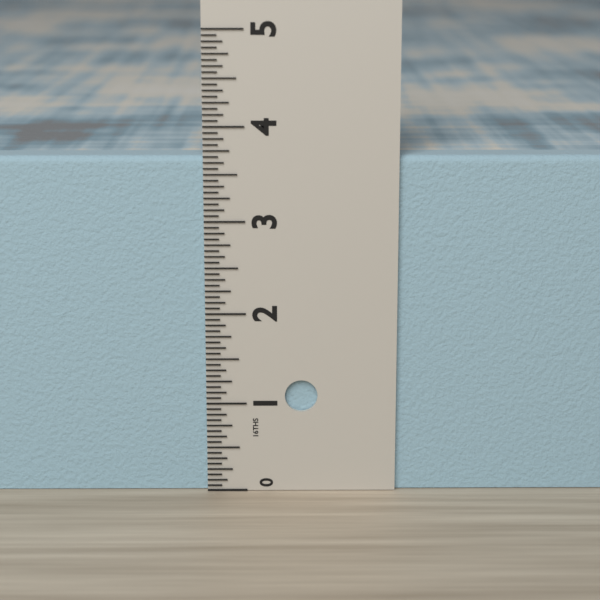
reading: 3.6875 in
